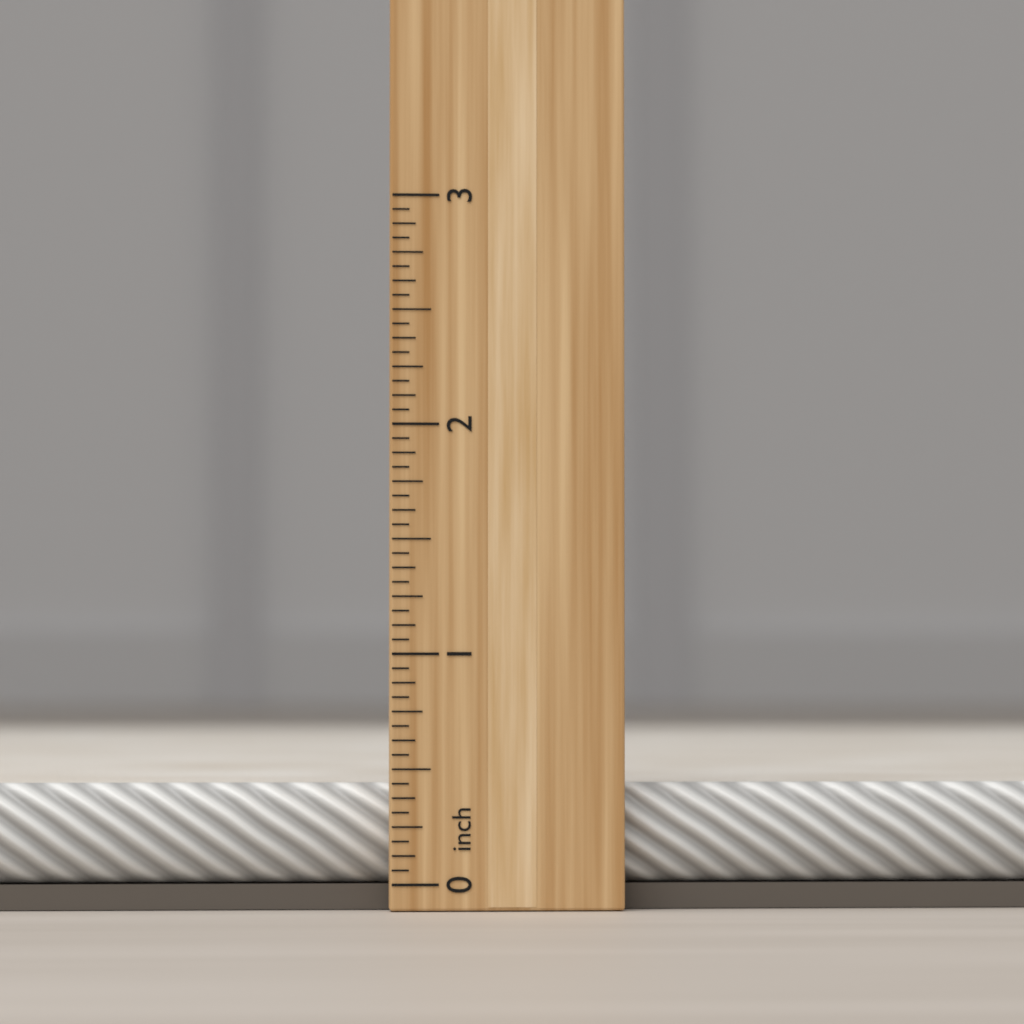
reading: 0.4375 inch
